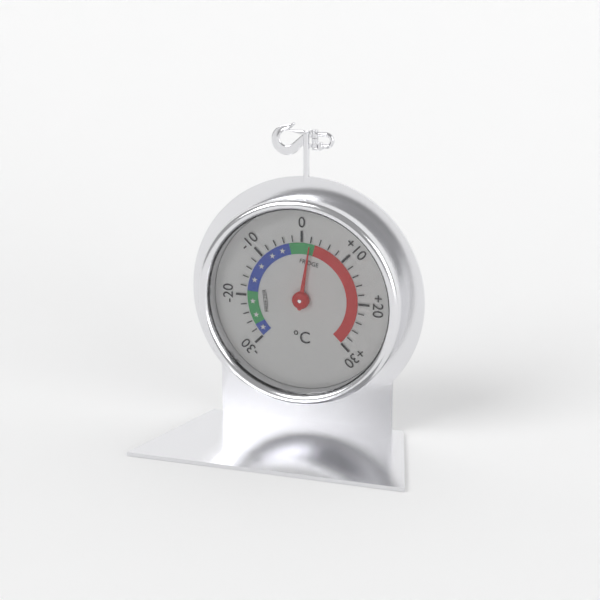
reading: 2 °C
